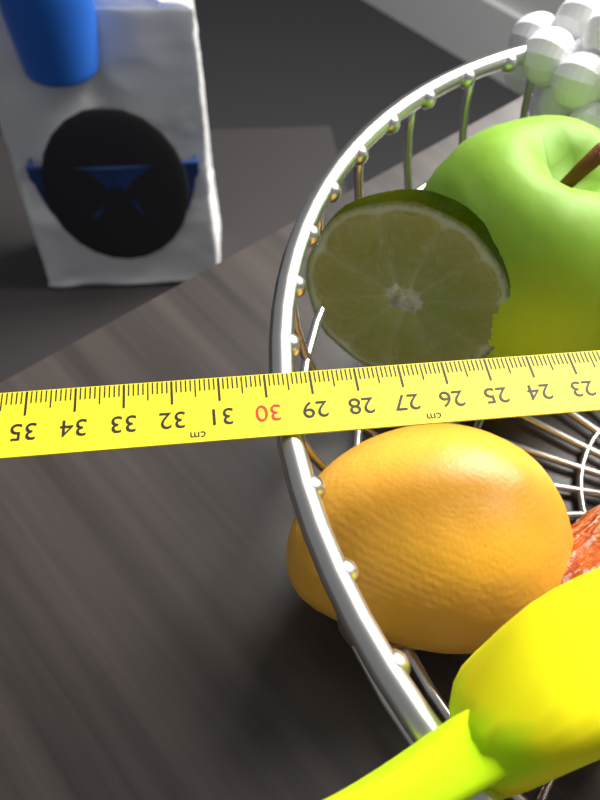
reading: 29.9 cm
